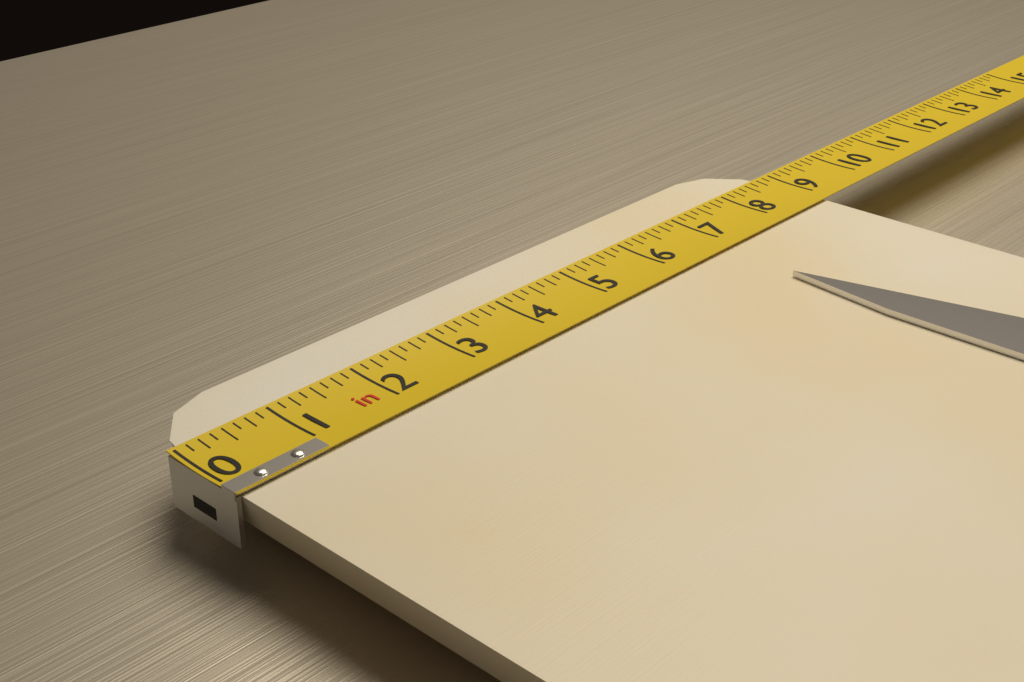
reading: 8.875 in
